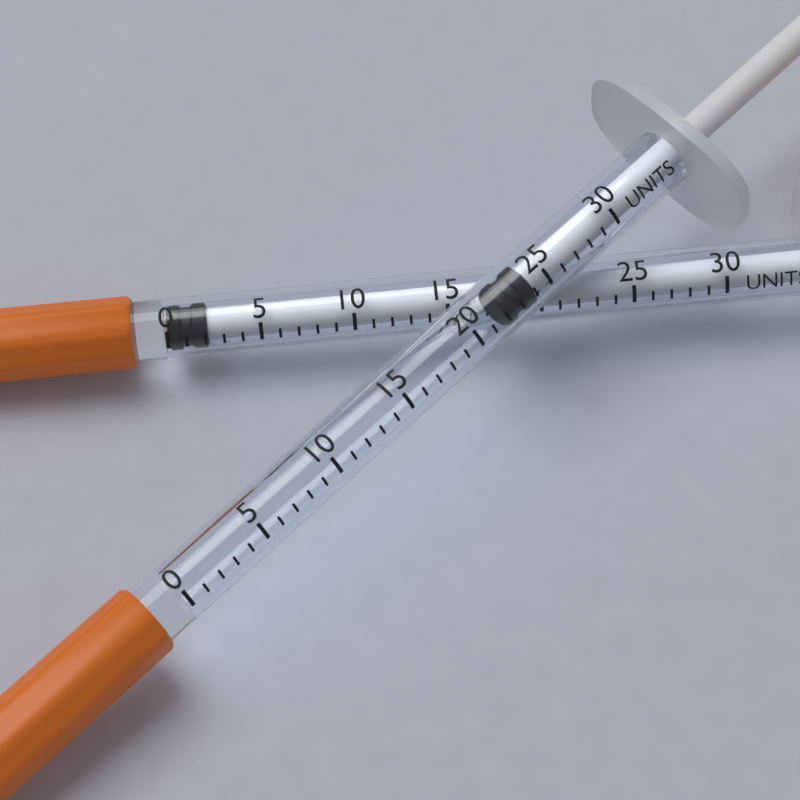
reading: 22 units
